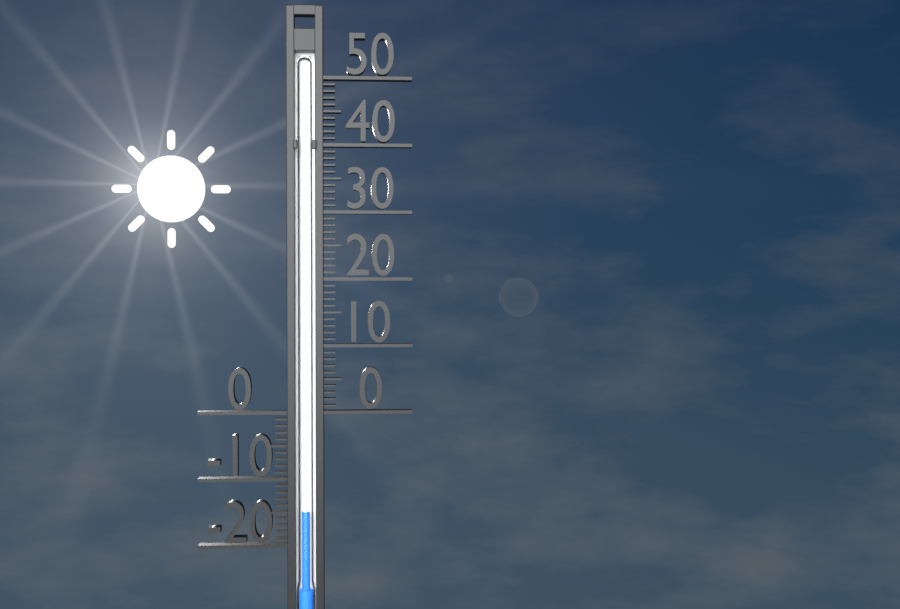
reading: -15 (no unit)
